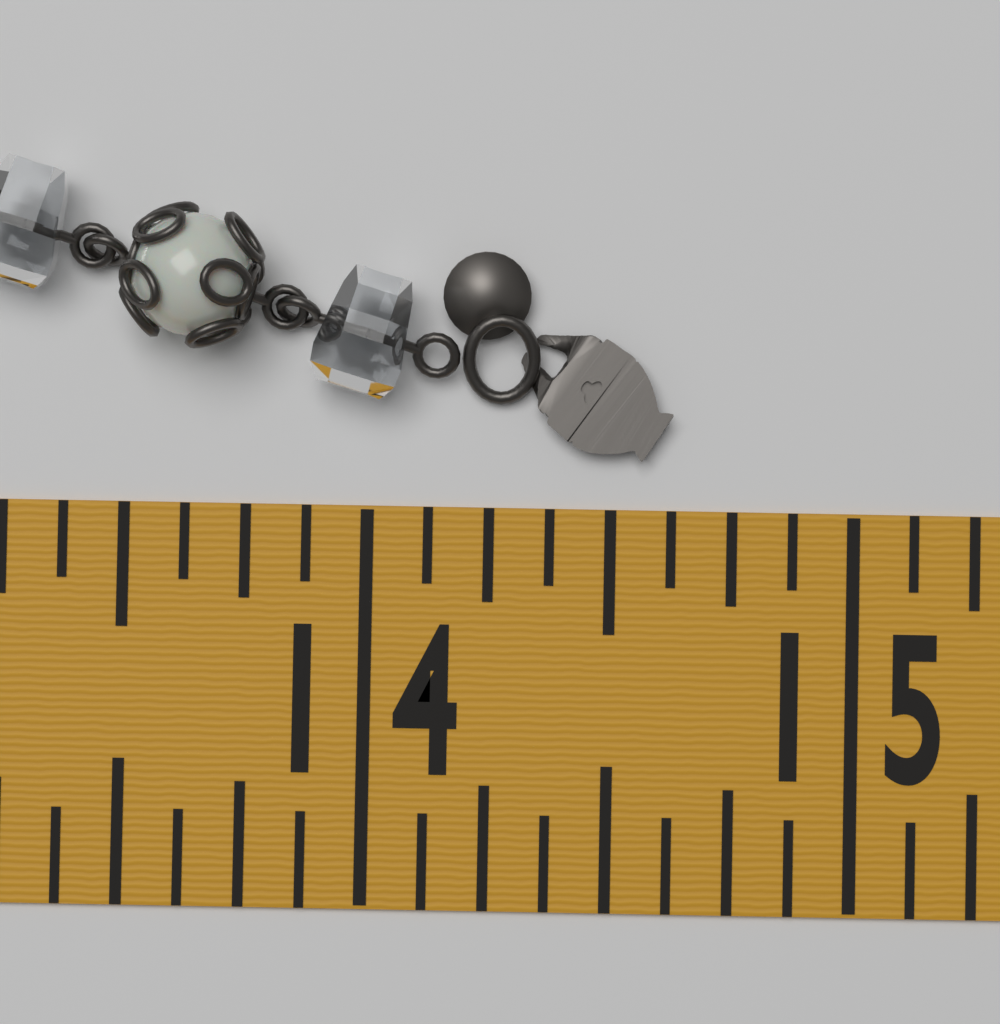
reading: 14.625 in
